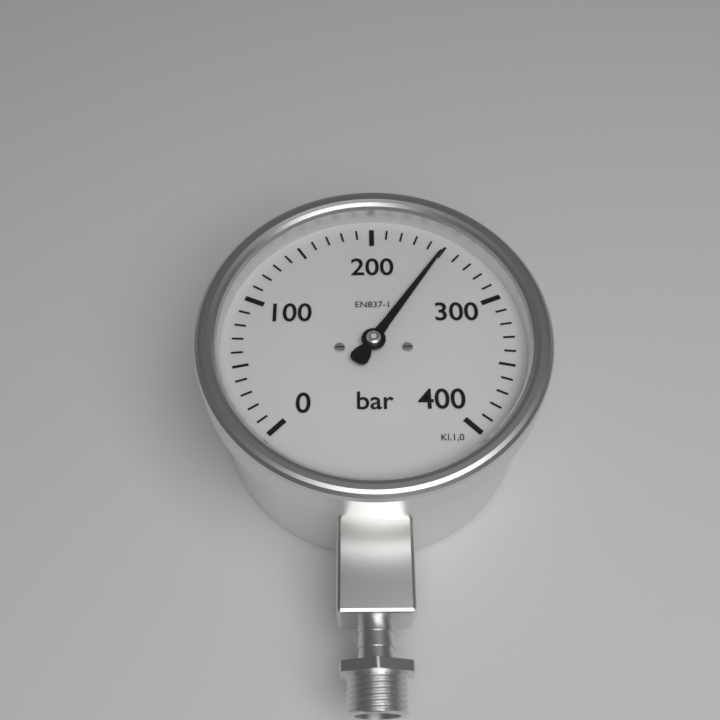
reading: 250 bar
